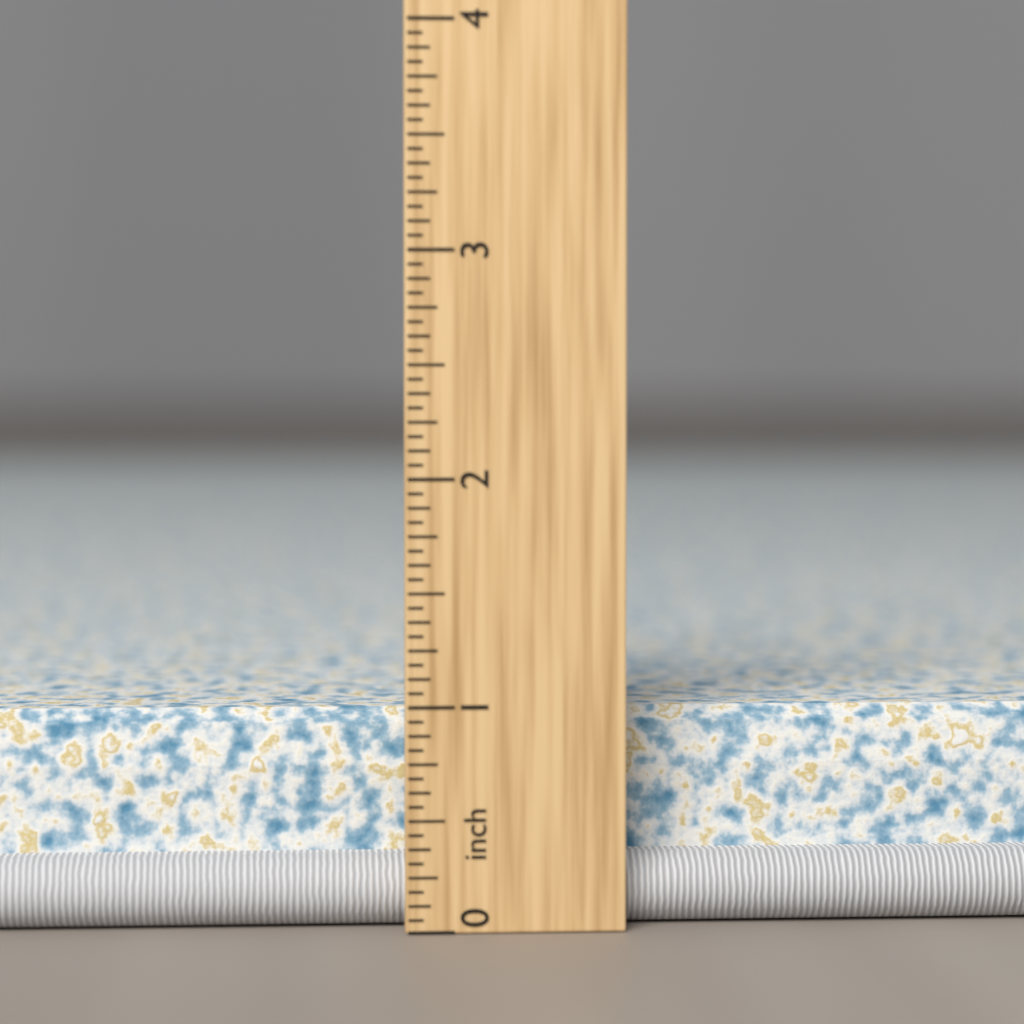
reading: 0.9375 inch
